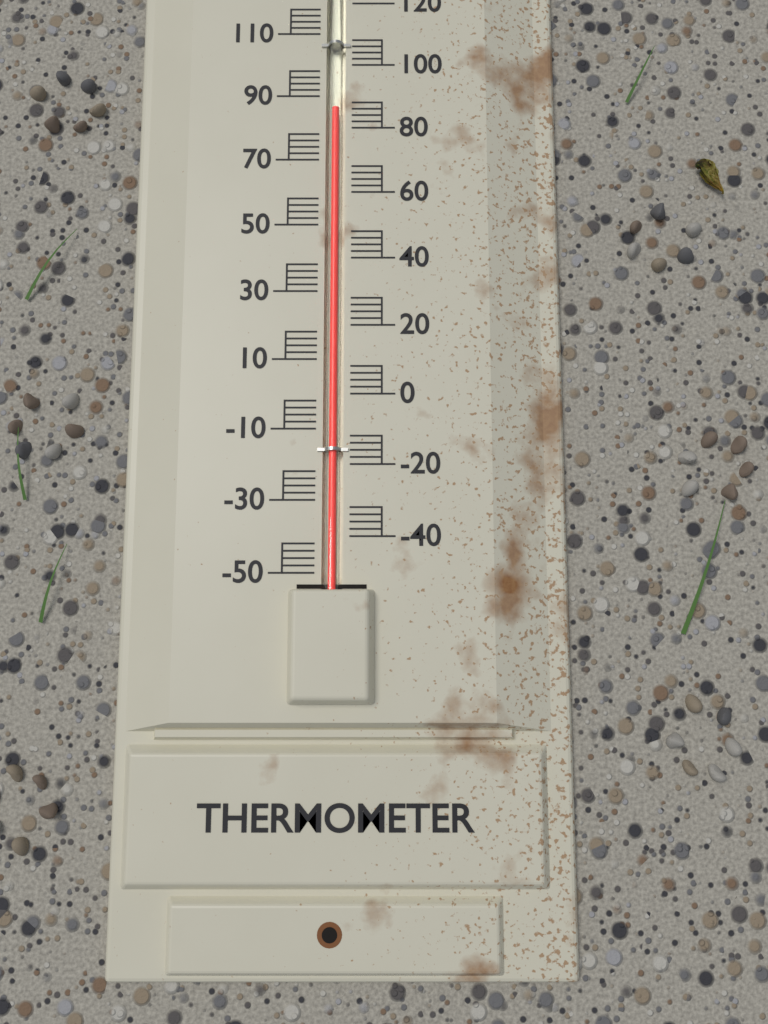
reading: 86 (no unit)
